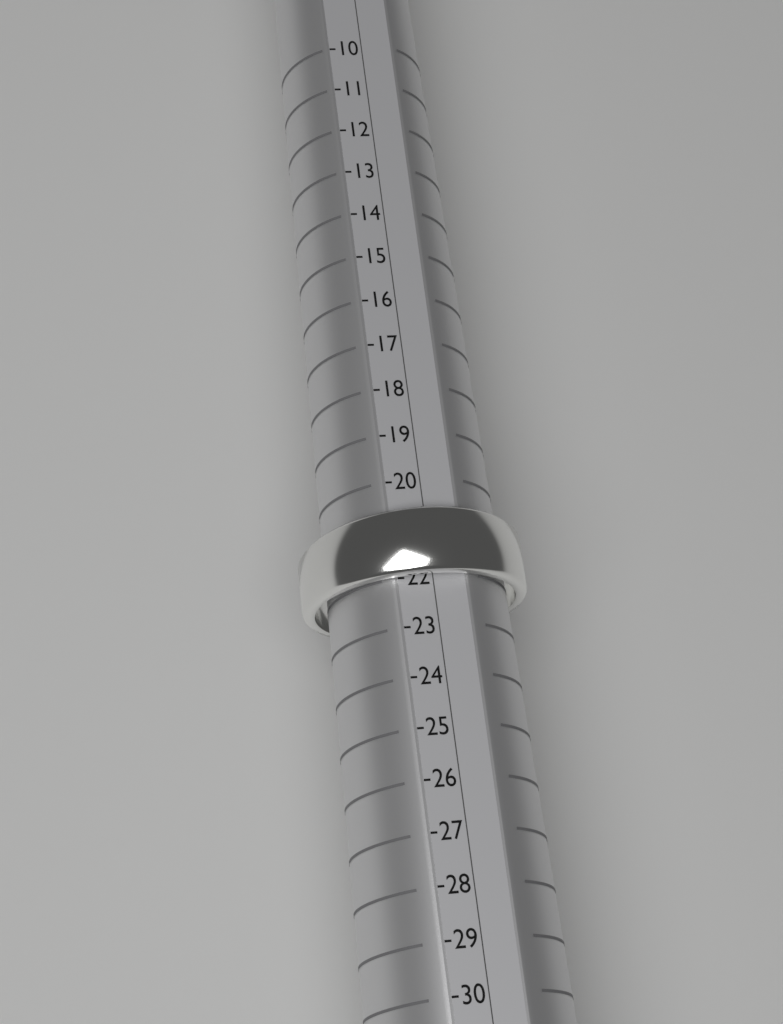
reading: 22 (no unit)
